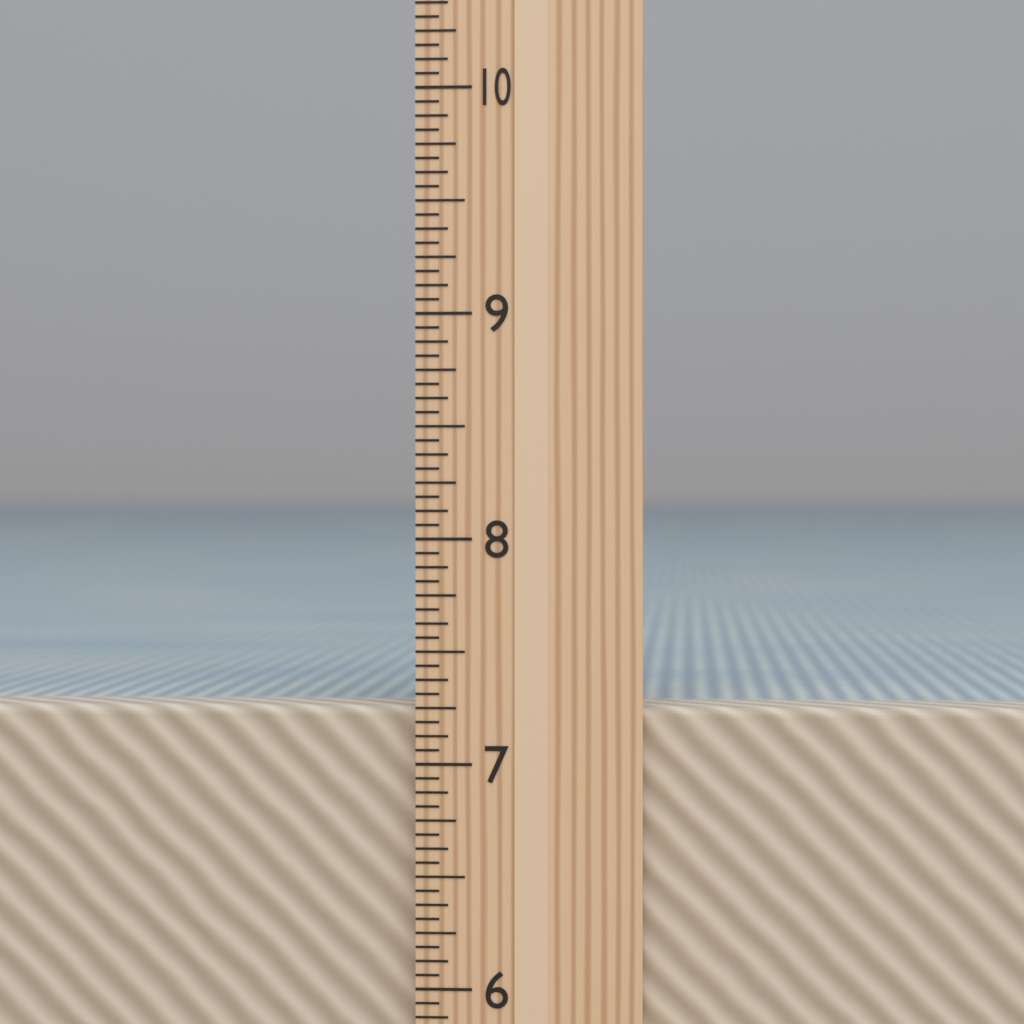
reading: 7.2500 in
